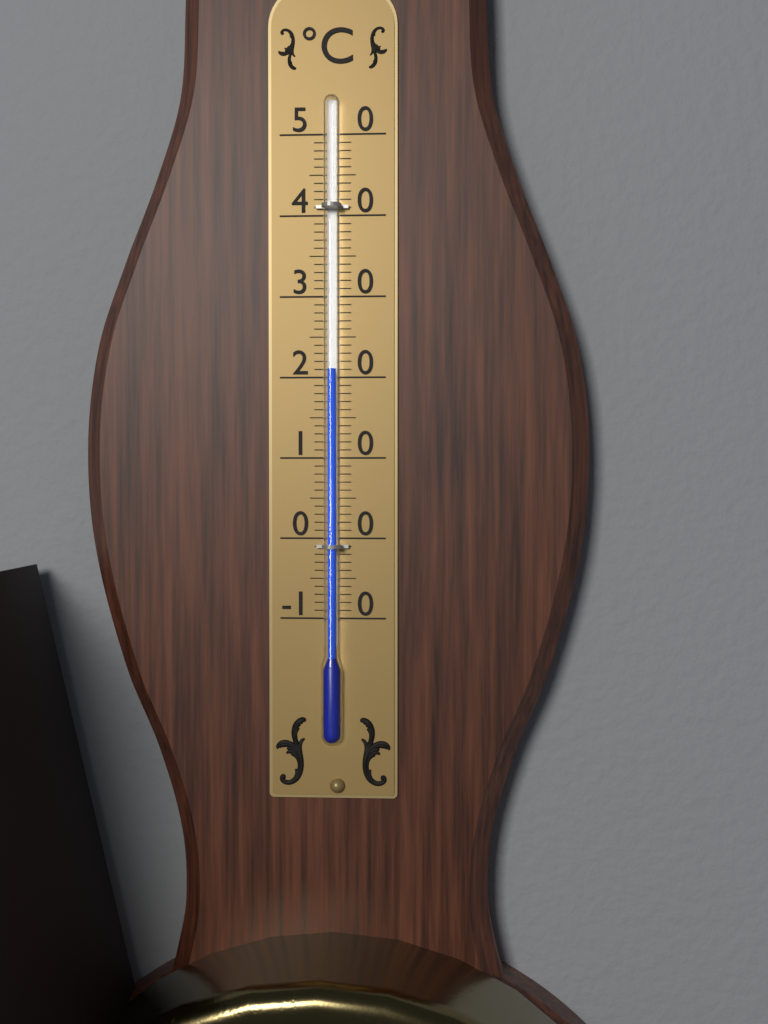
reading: 21 °C
